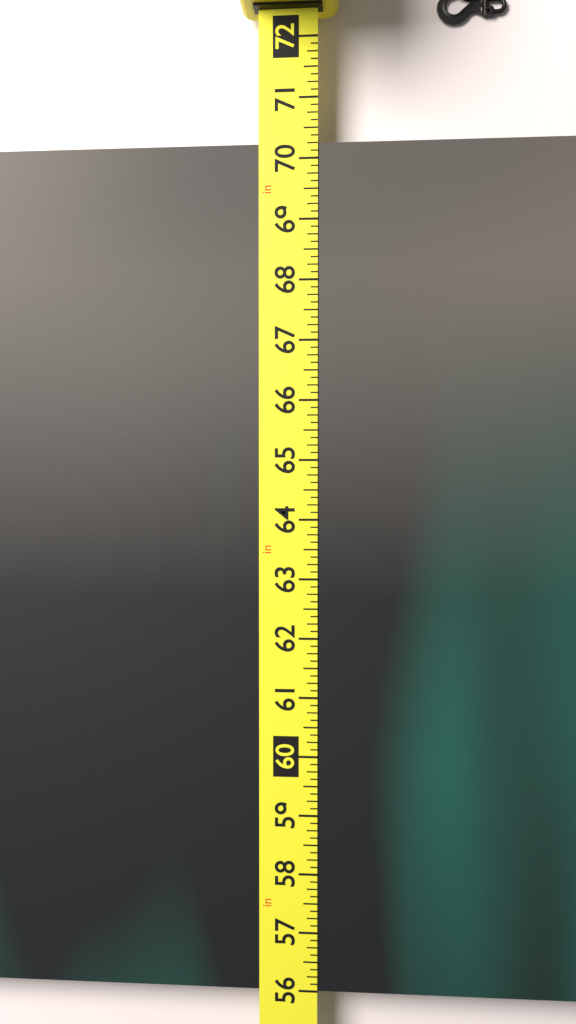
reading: 70.250 in
